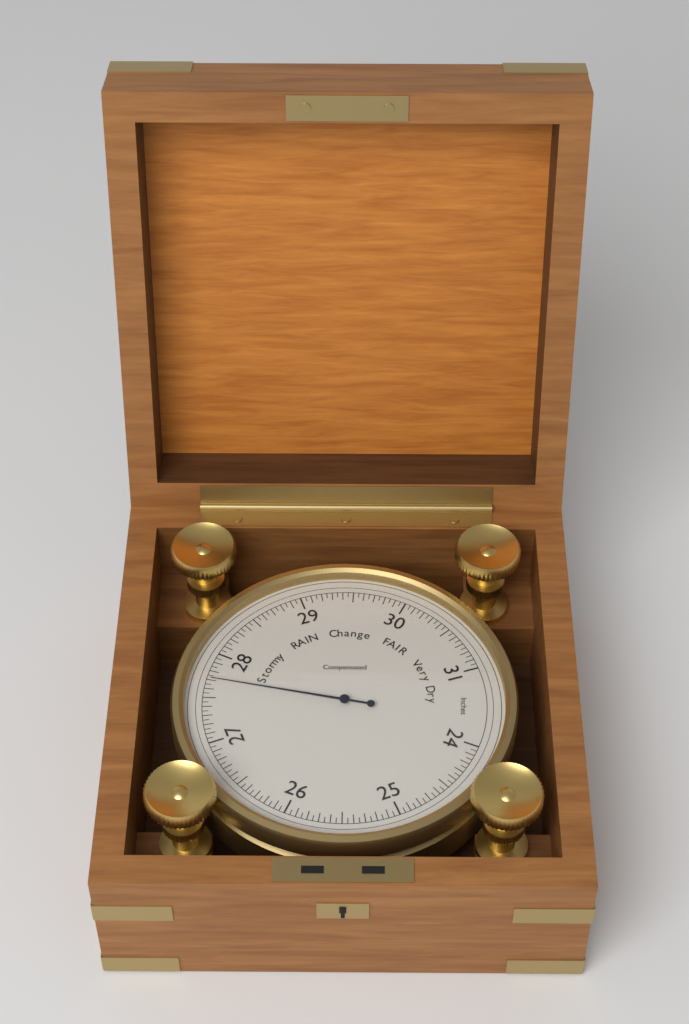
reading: 27.70 inHg
